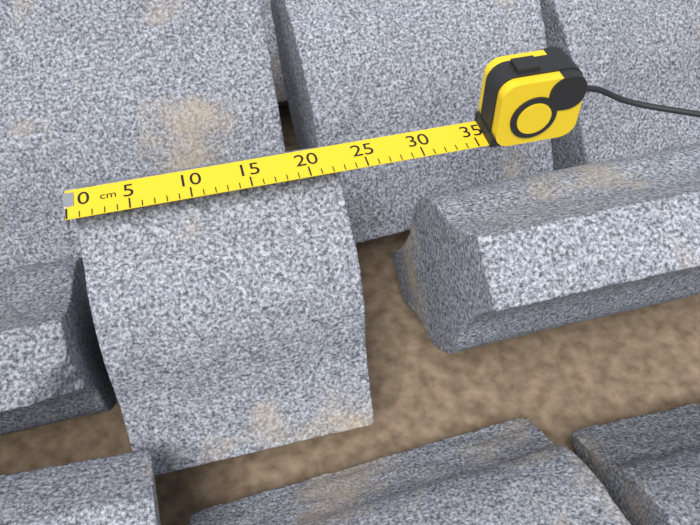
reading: 23 cm
